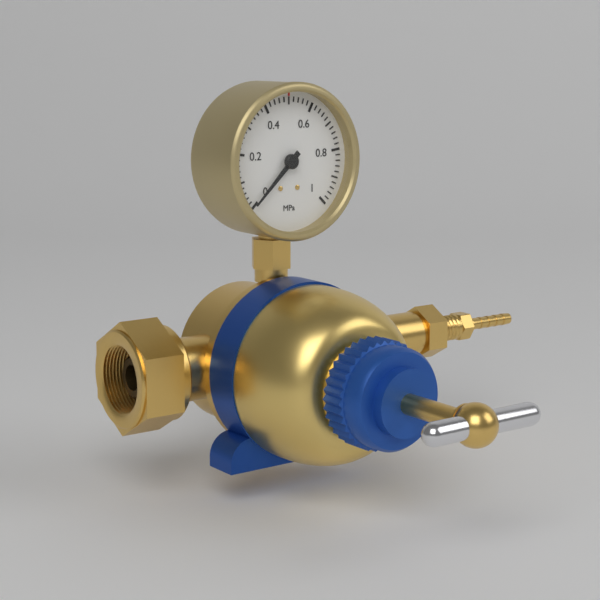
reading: 0.00 MPa
